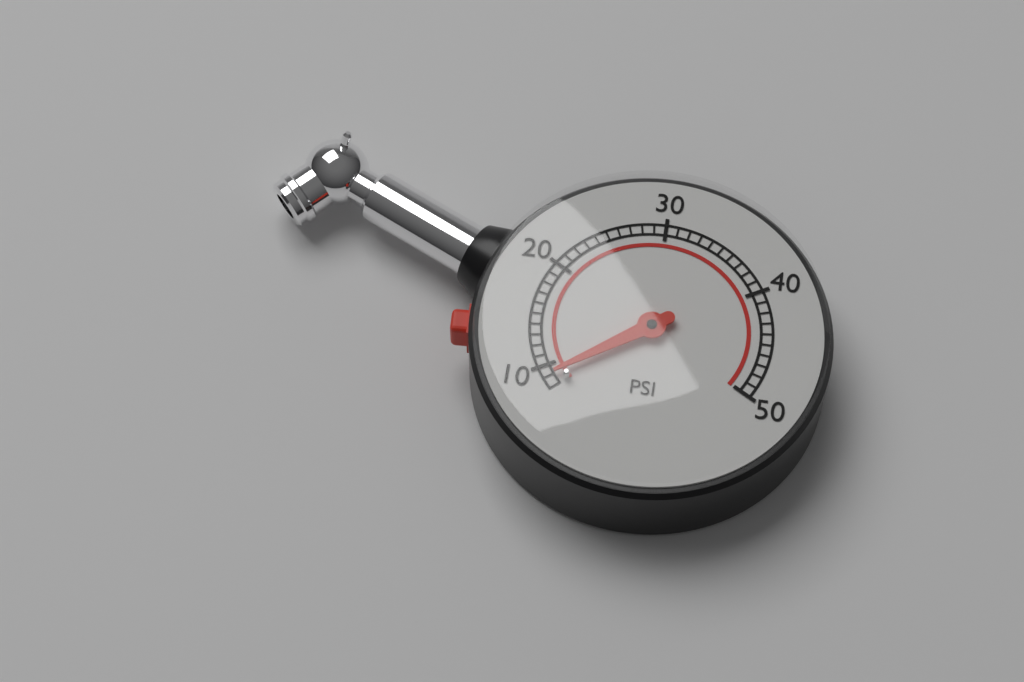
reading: 9 psi
